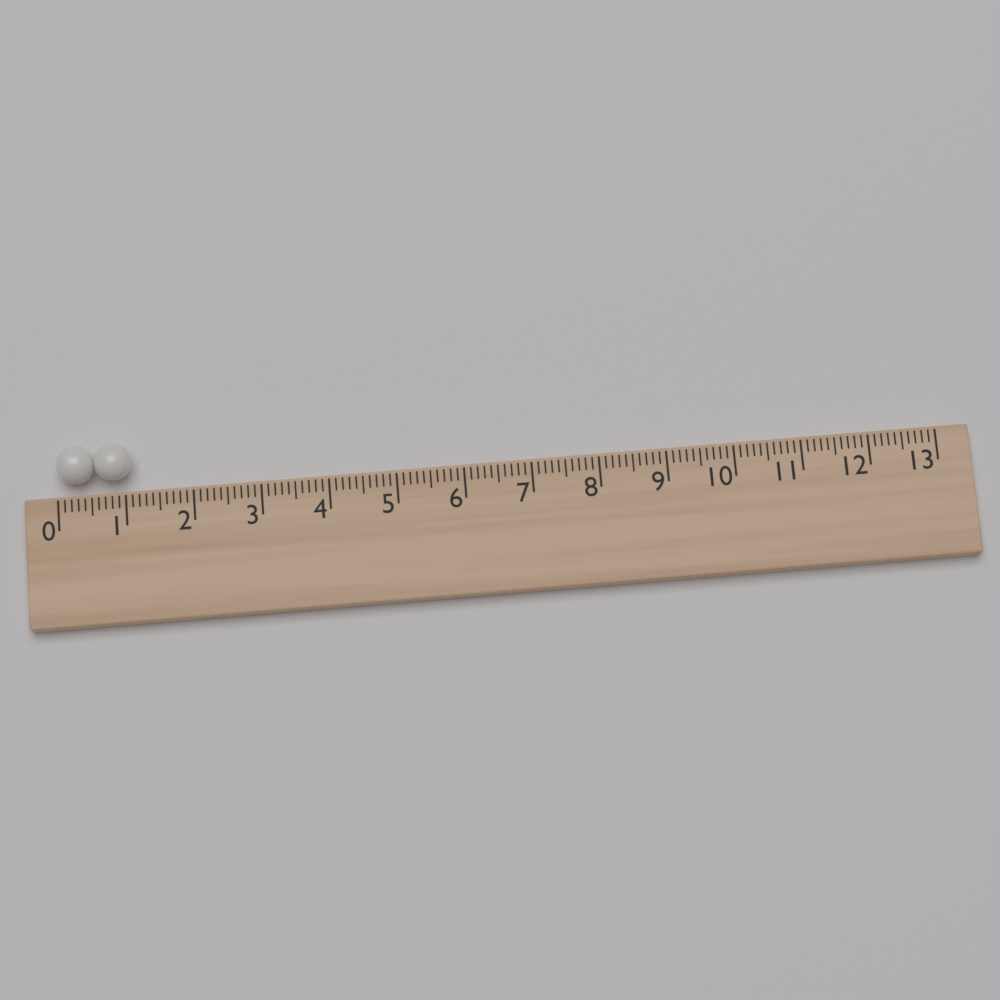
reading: 1.1 (no unit)
